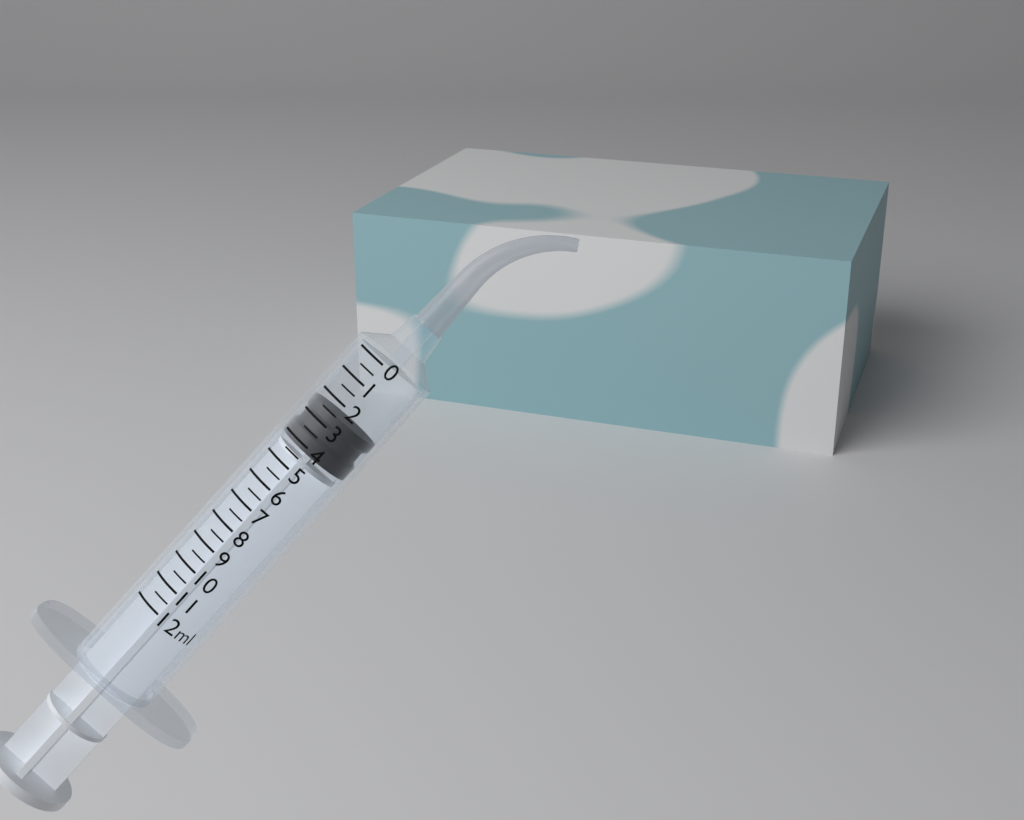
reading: 2.5 ml
